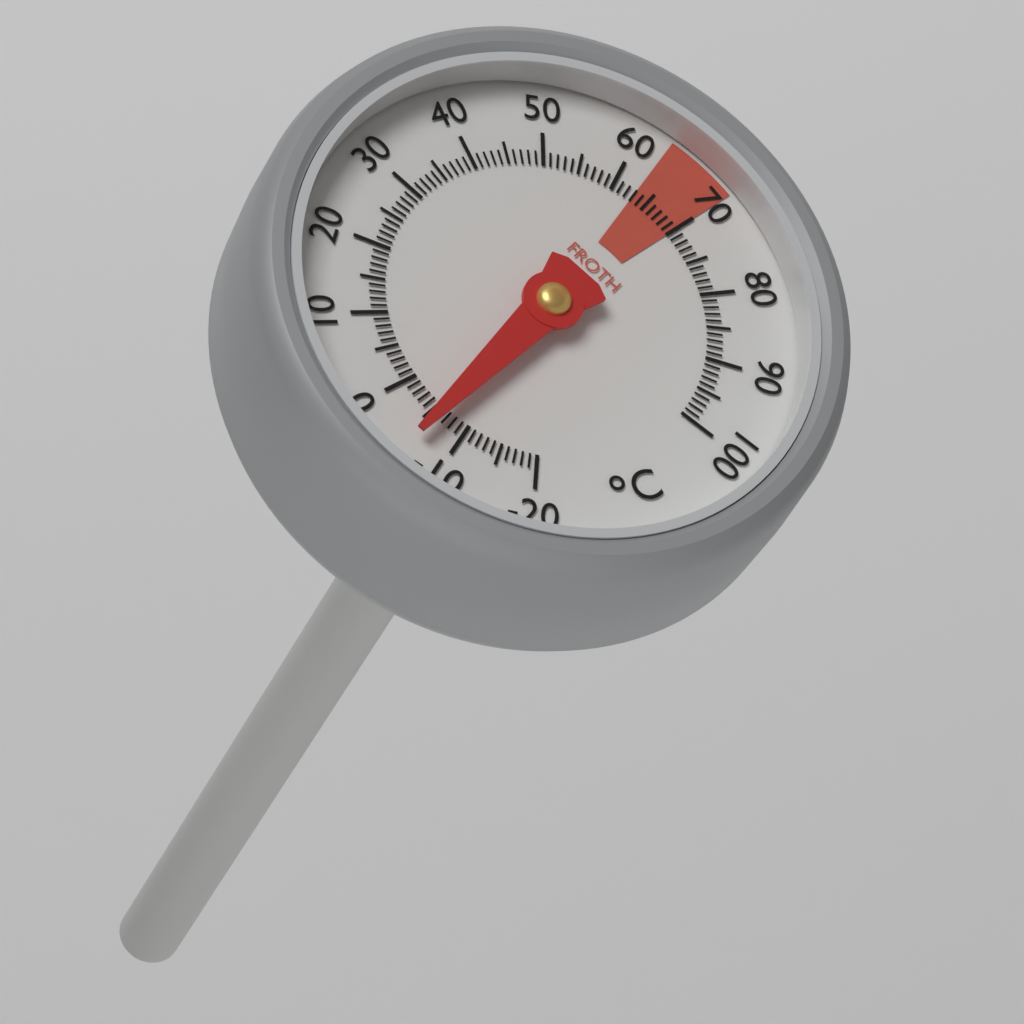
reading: -6 °C
